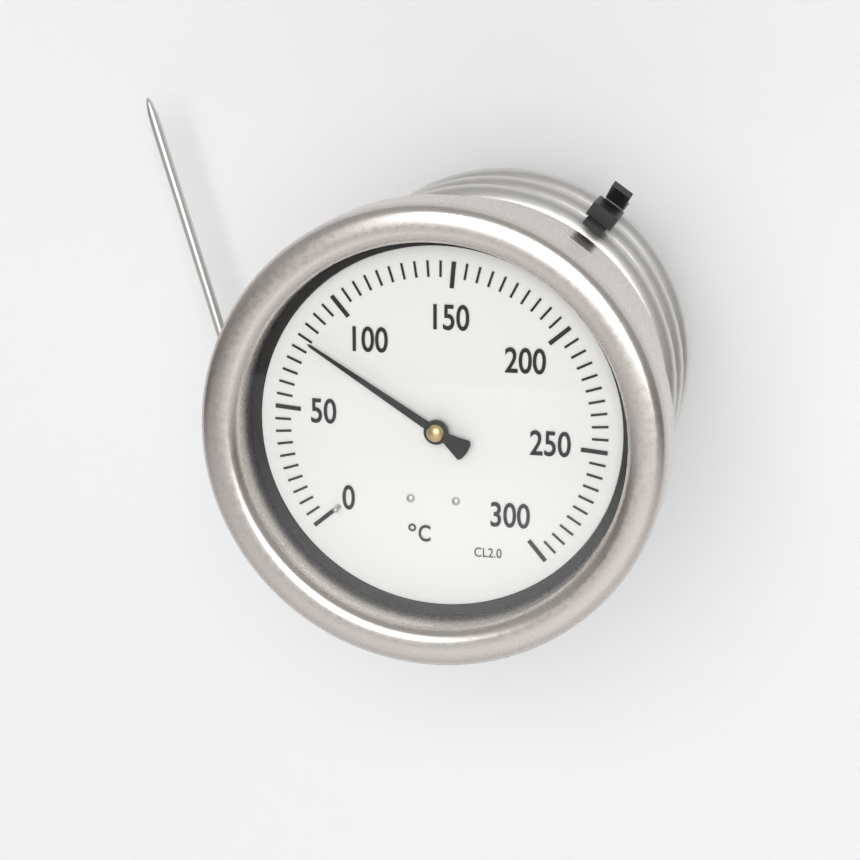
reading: 80 °C
